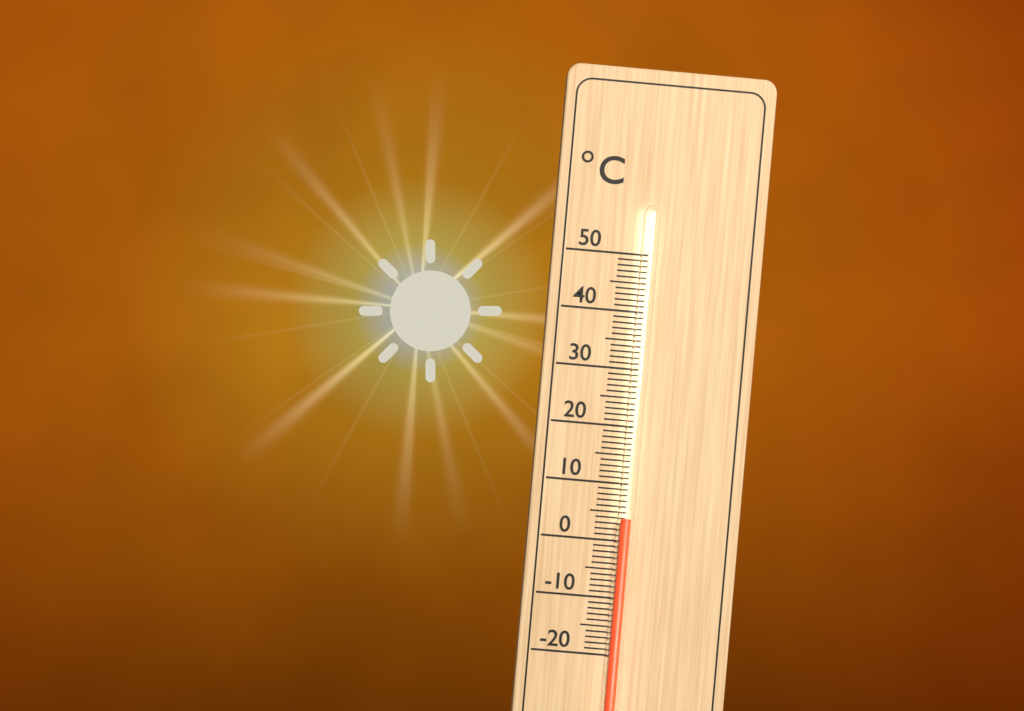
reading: 4 °C
